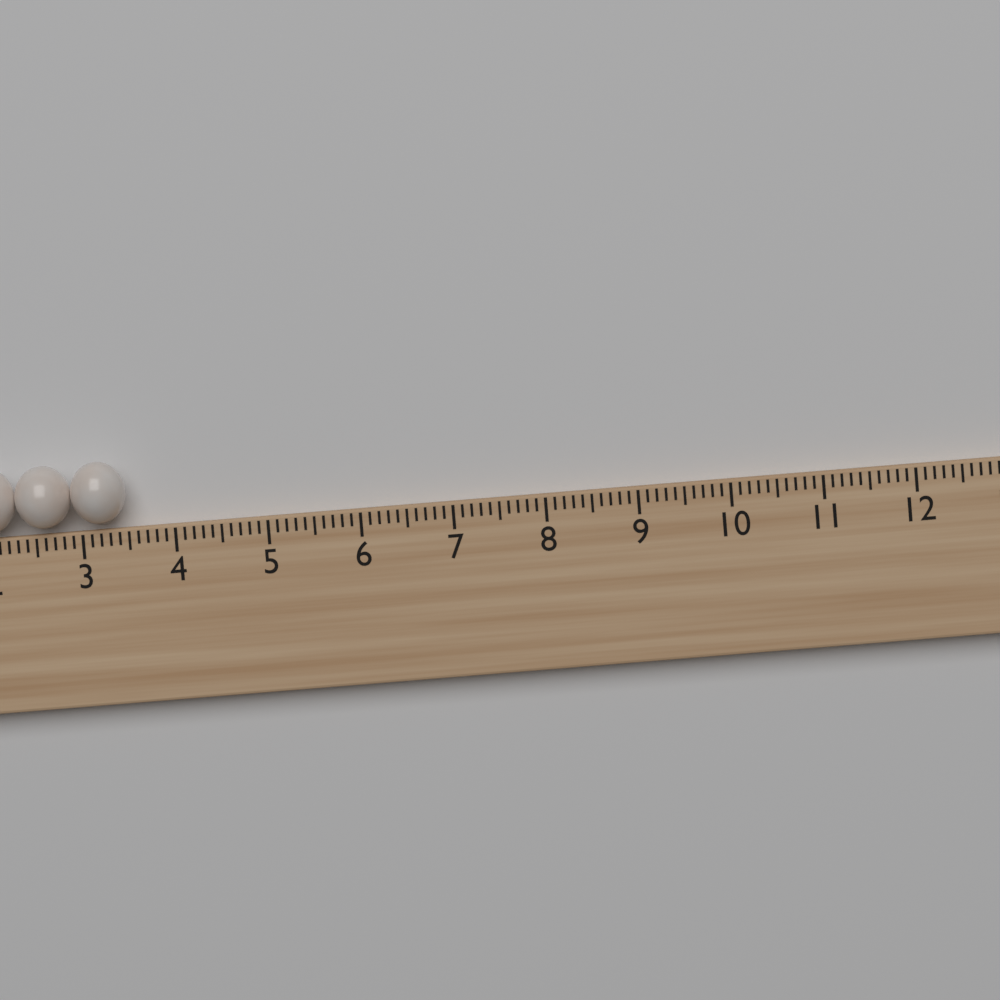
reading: 3.5 (no unit)
